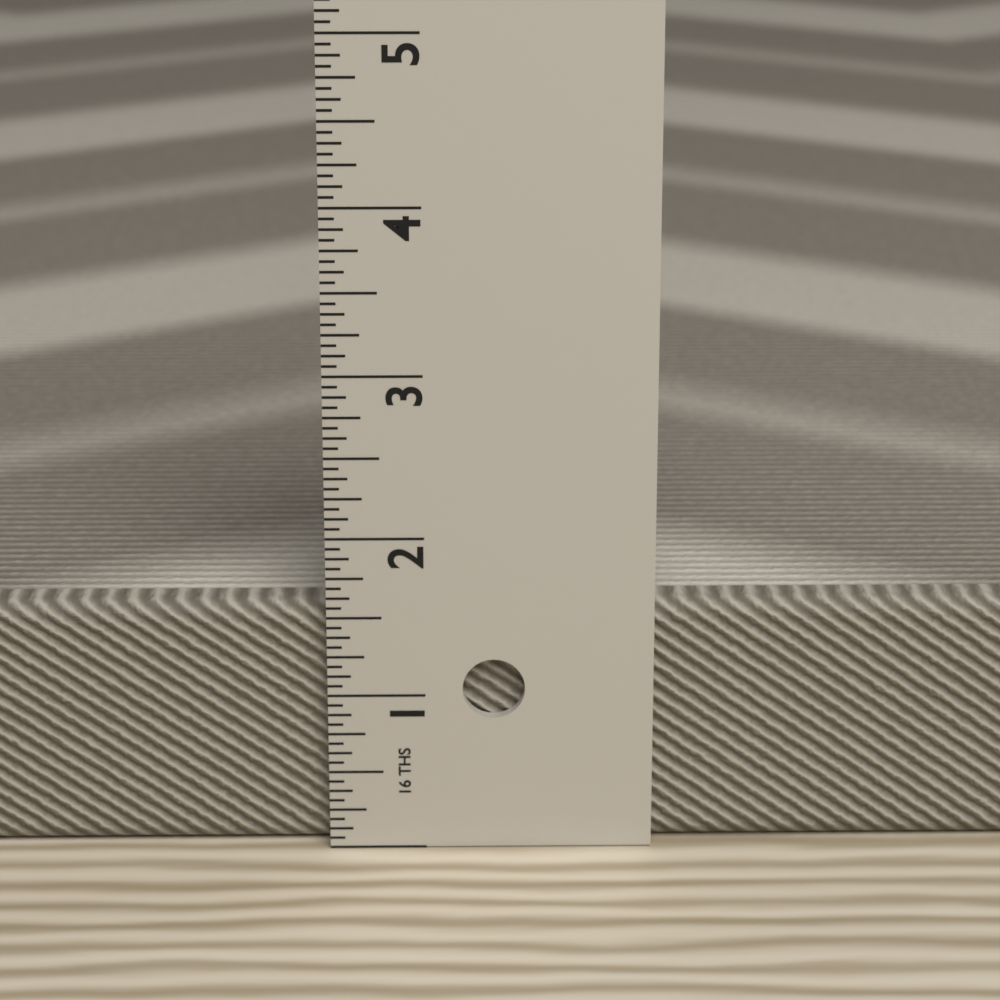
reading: 1.5625 in
